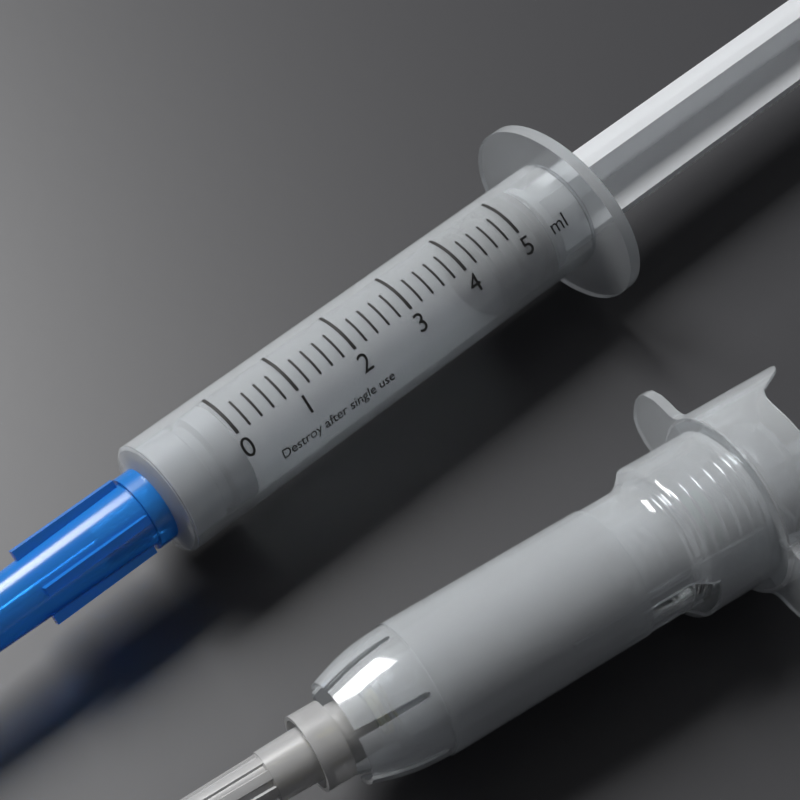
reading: 4.4 ml
